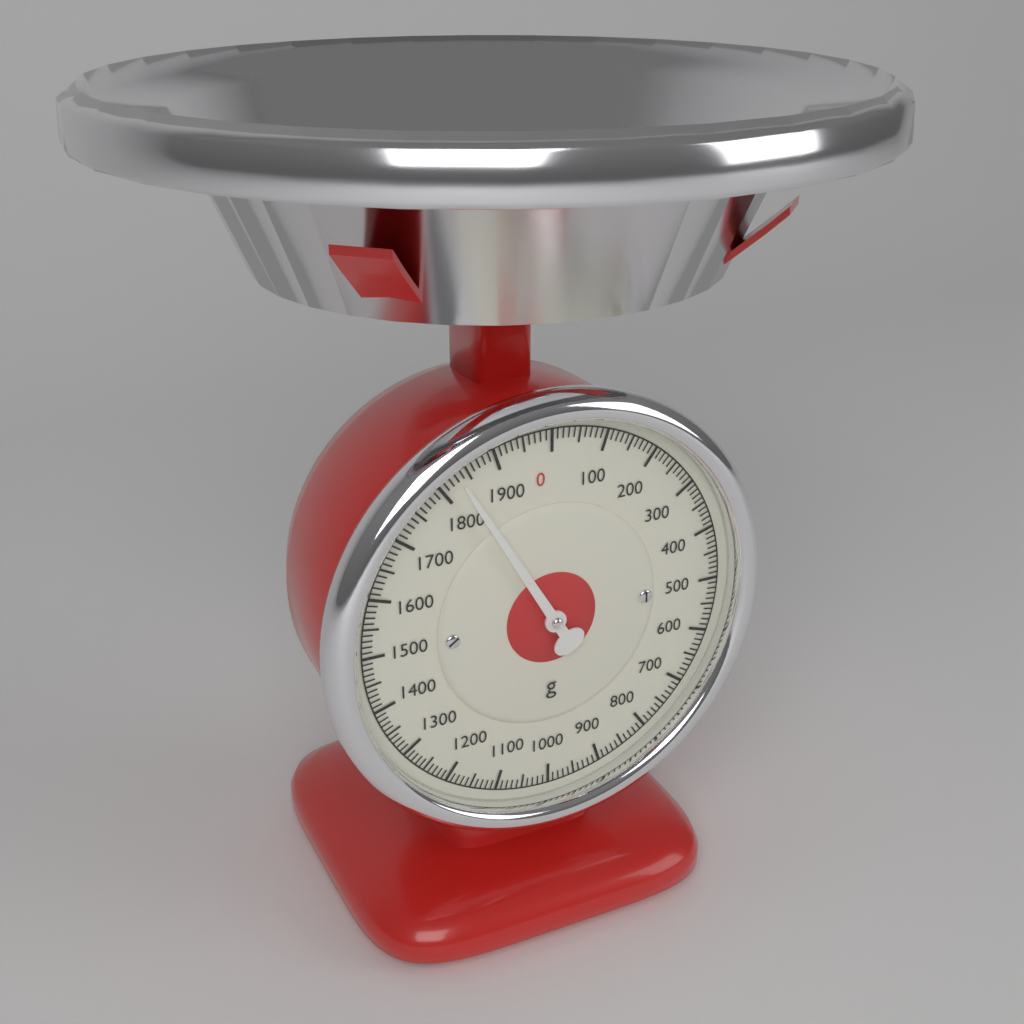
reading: 1830 g
